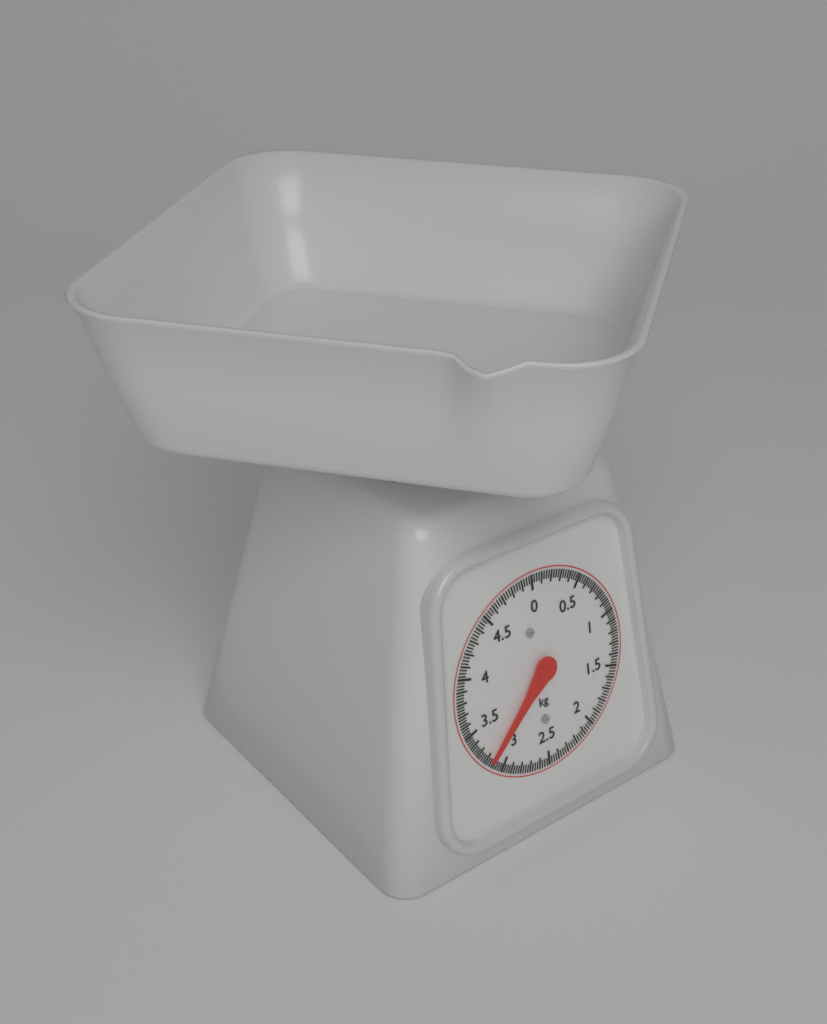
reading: 3.150 kg
